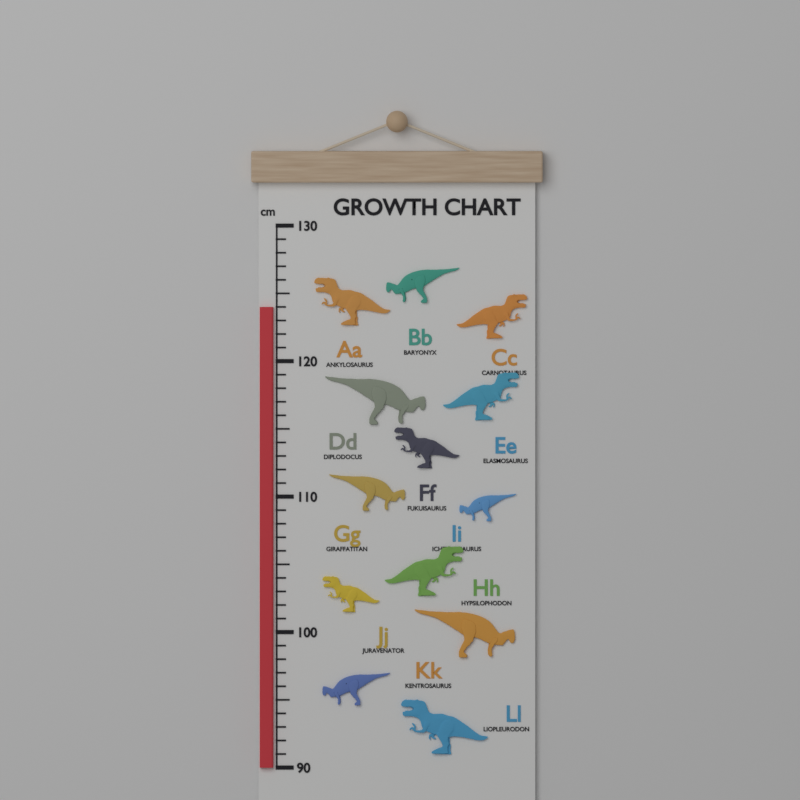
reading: 124 cm
